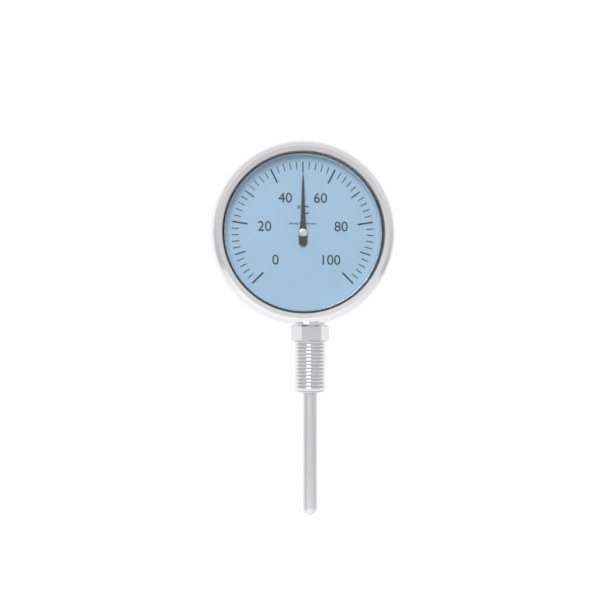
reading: 50 °C
